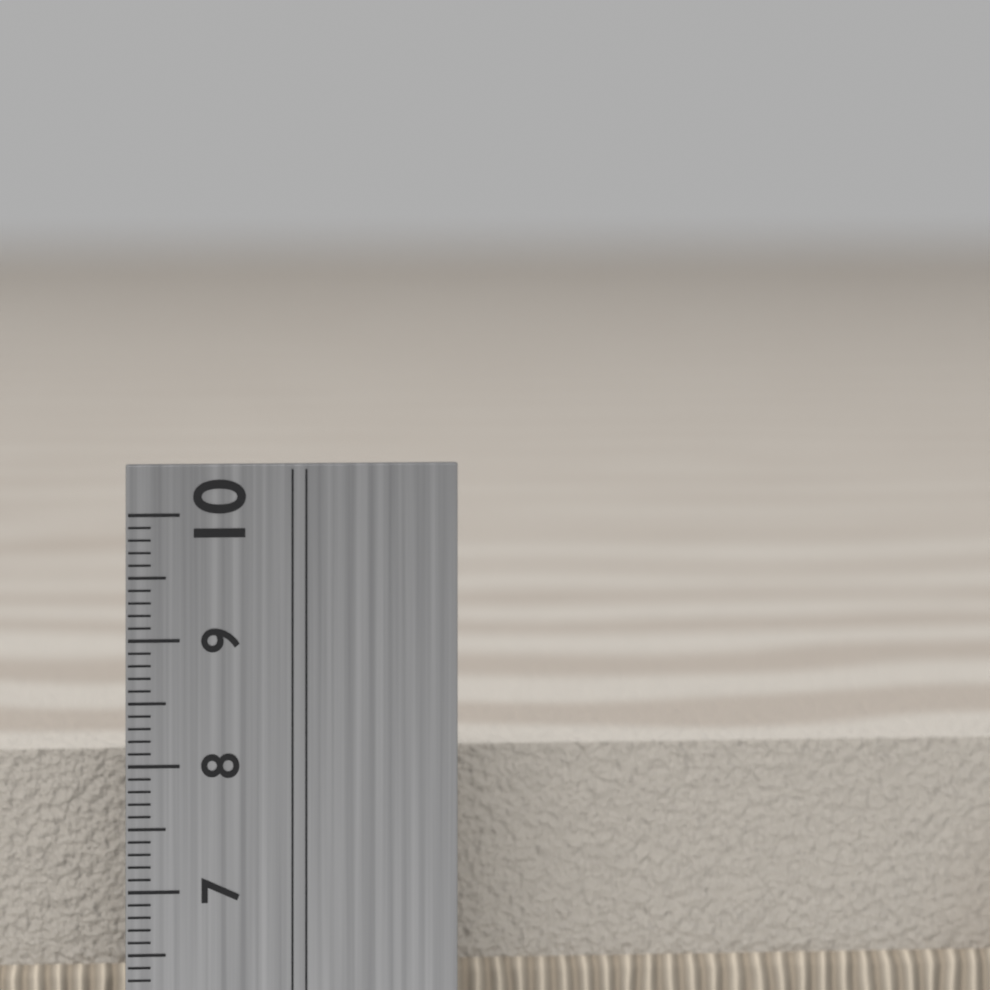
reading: 8.0 cm
